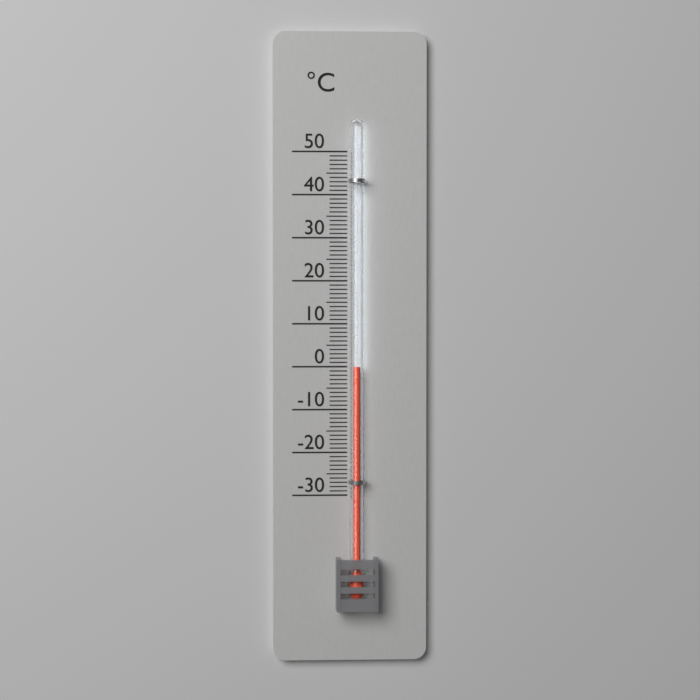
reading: 0 °C
